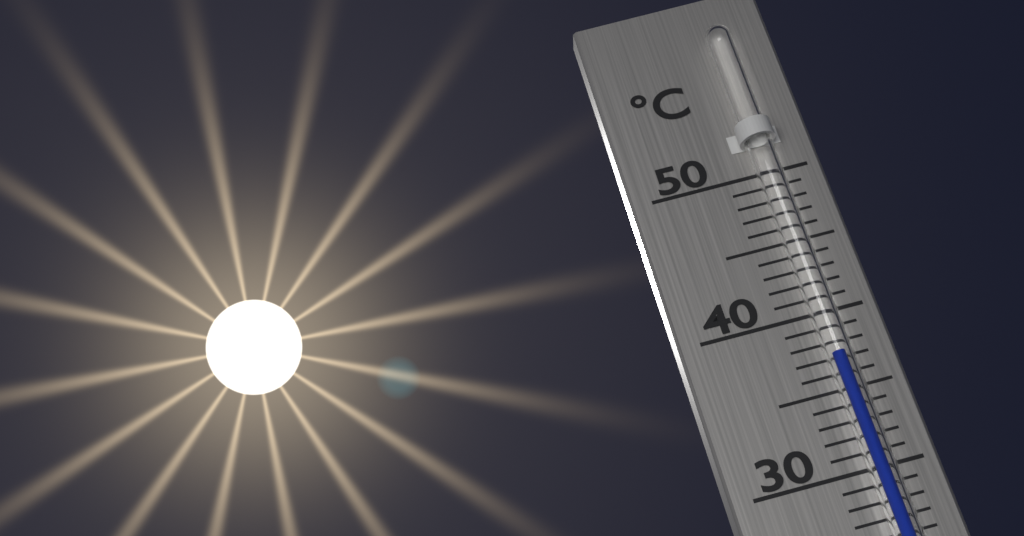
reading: 37 °C
